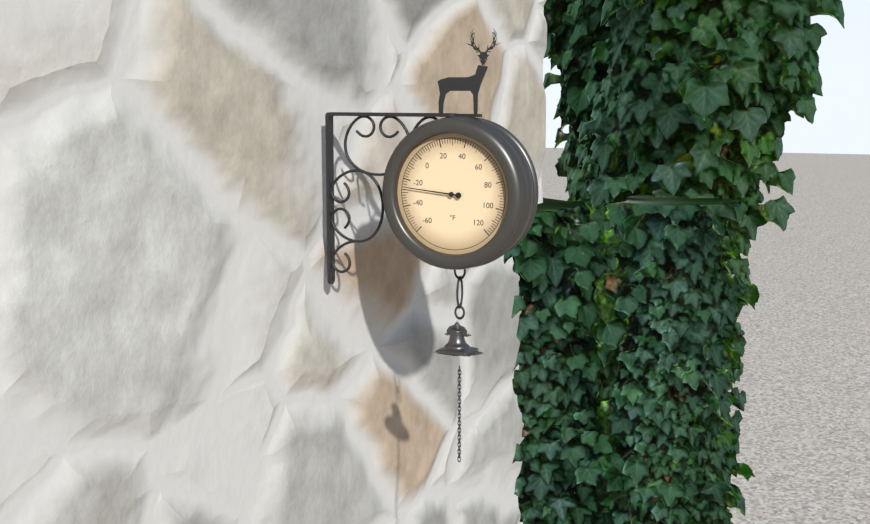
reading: -26 °F
